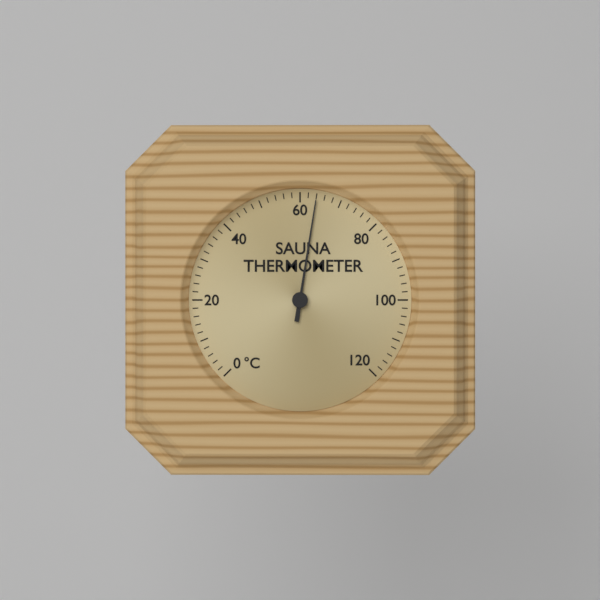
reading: 64 °C
